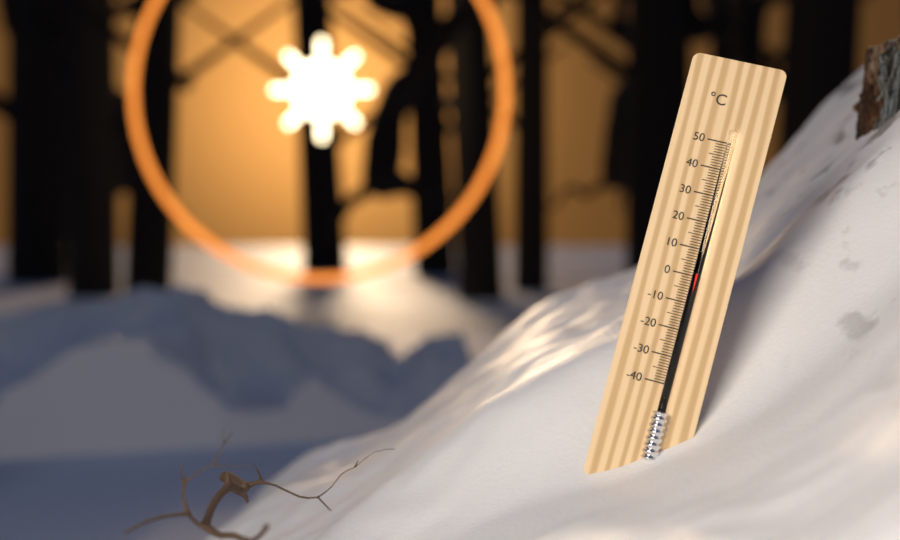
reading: 1 °C
